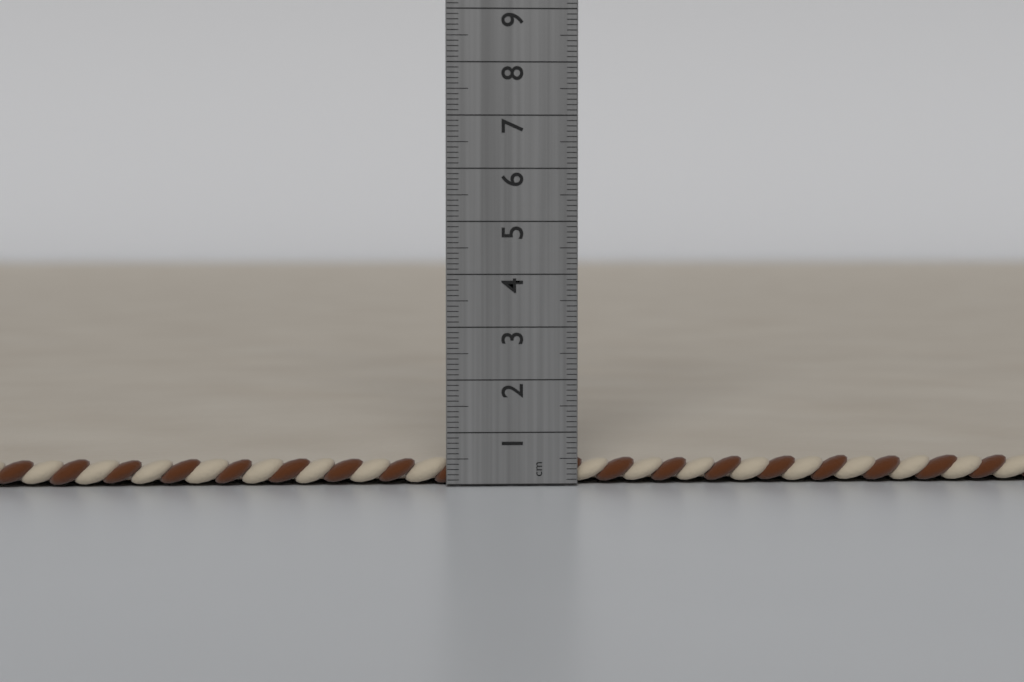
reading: 0.5 cm
